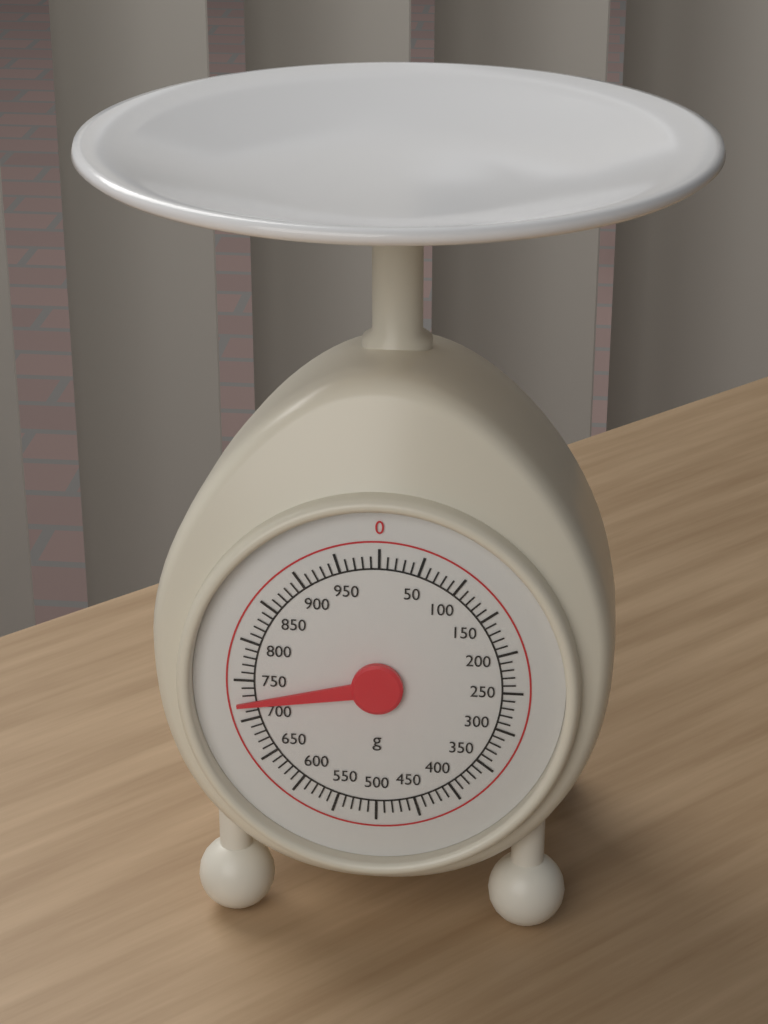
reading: 720 g
